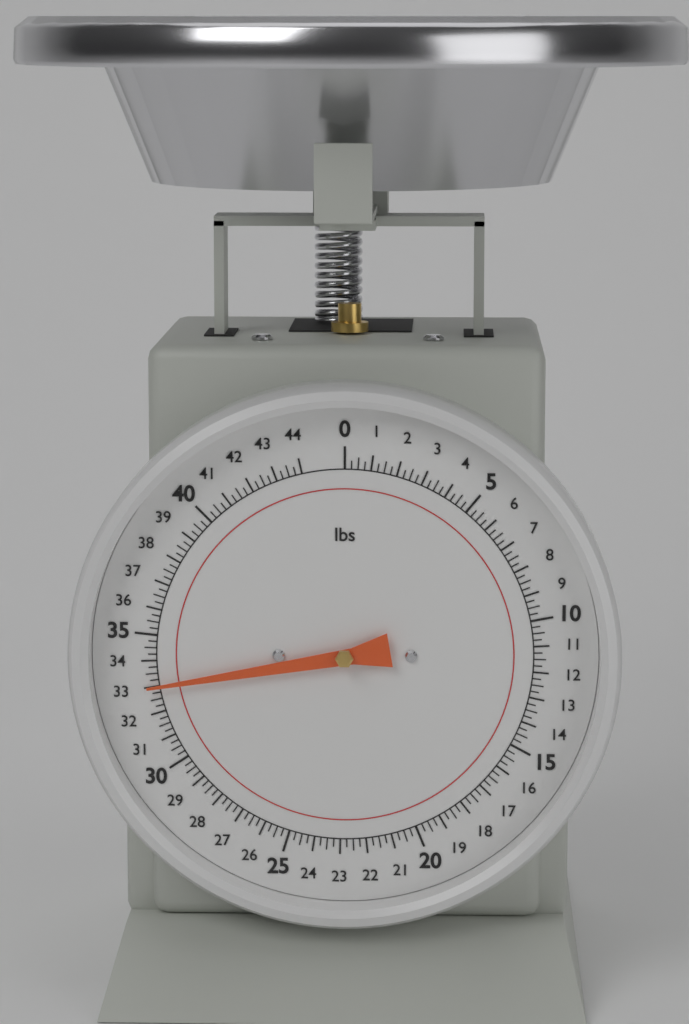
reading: 33.00 lbs
